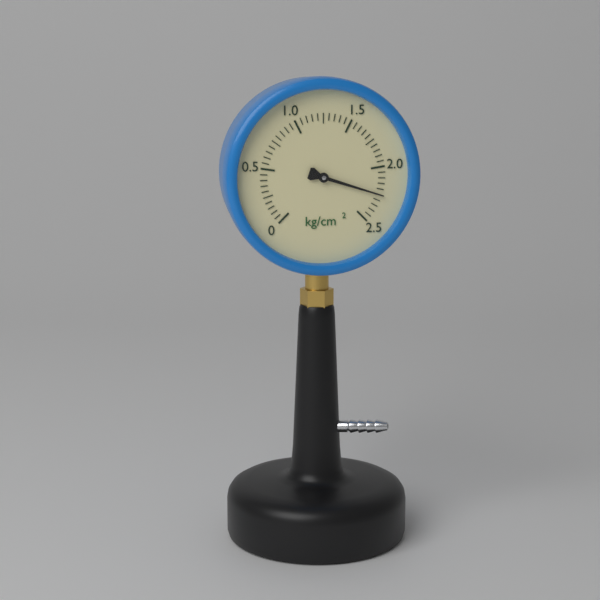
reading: 2.25 kg/cm²
